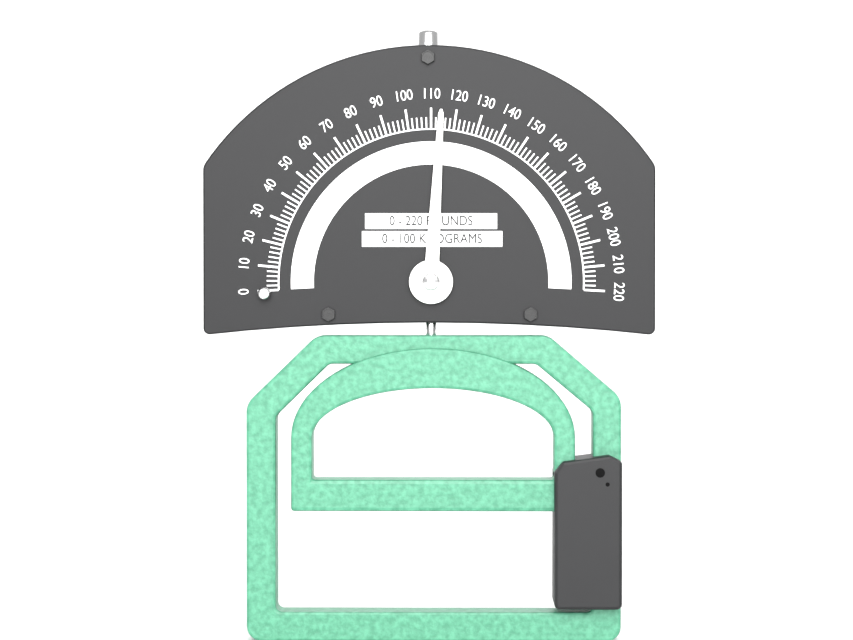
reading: 114 lb
